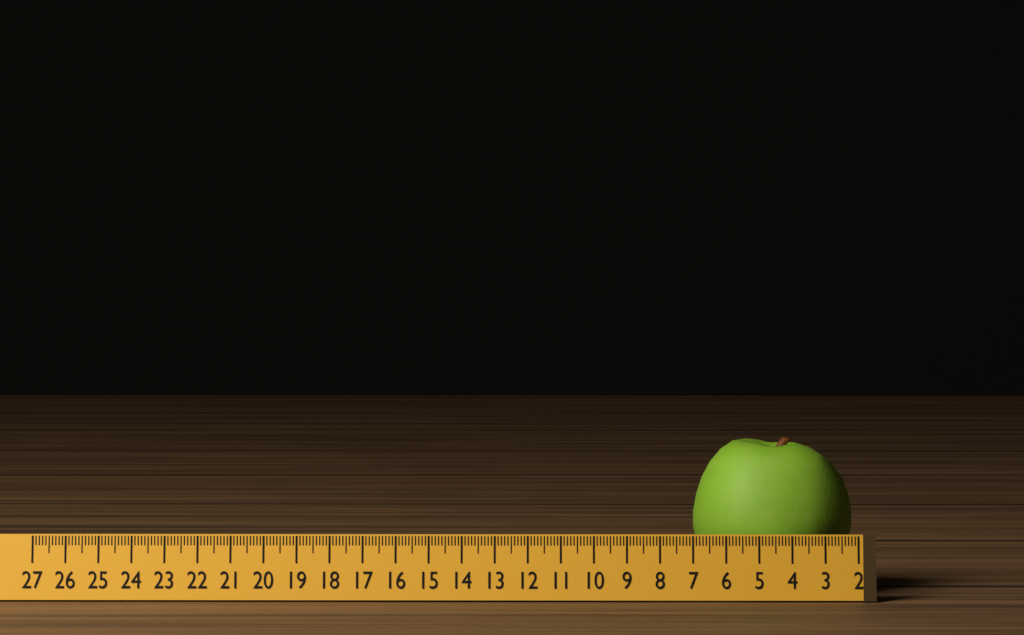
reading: 6.9 (no unit)
